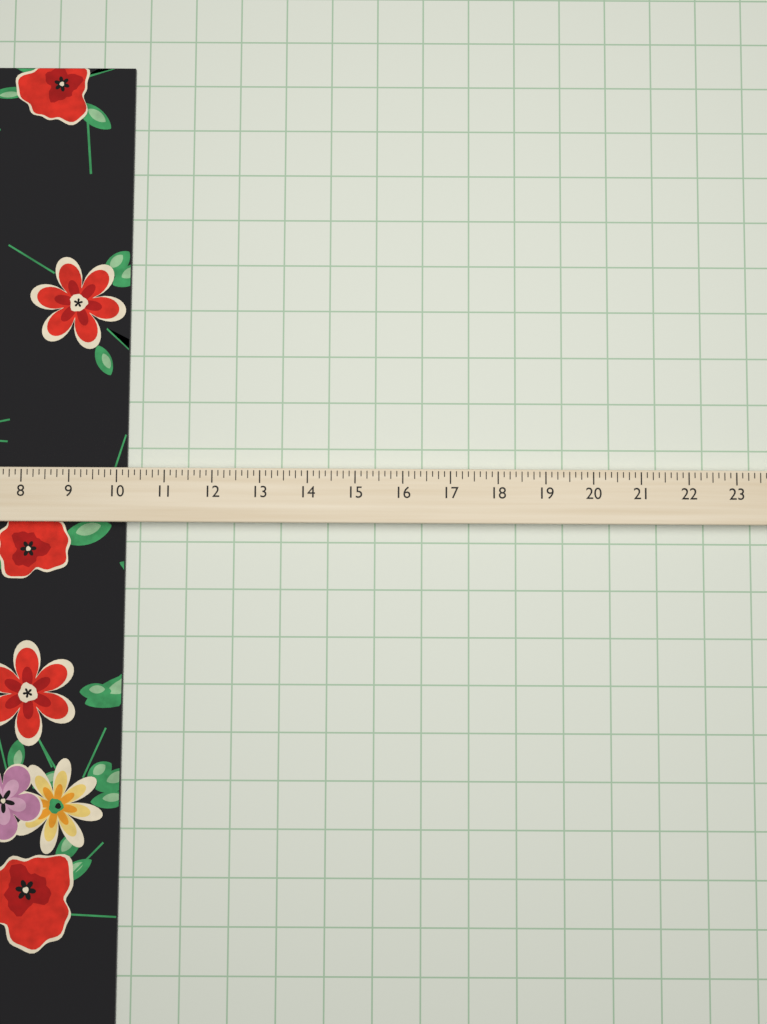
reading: 10.125 (no unit)
